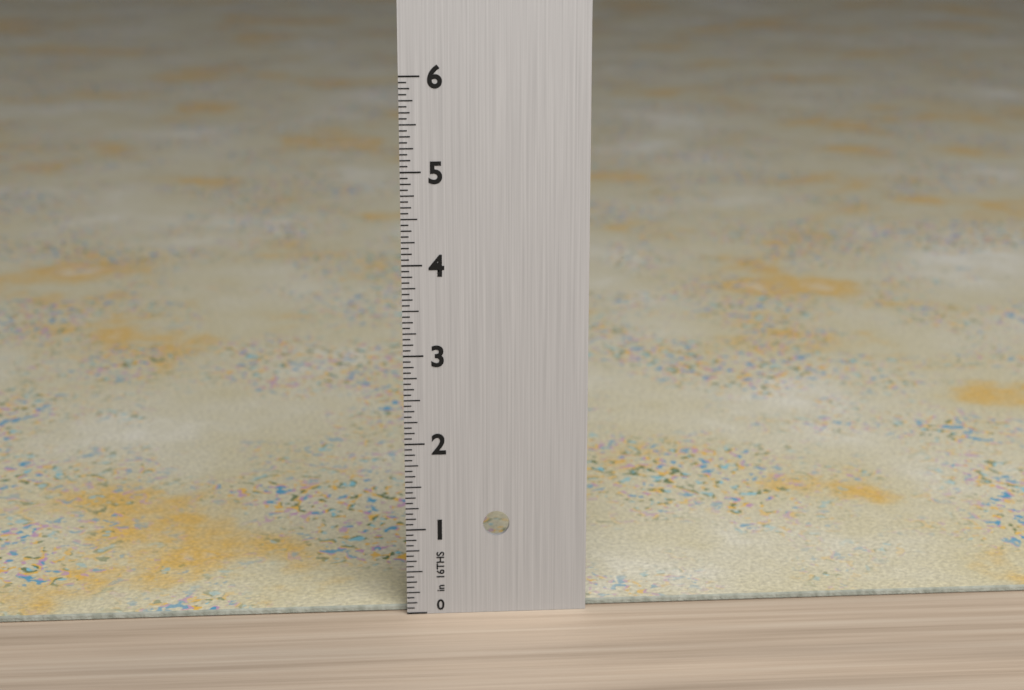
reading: 0.0625 in
